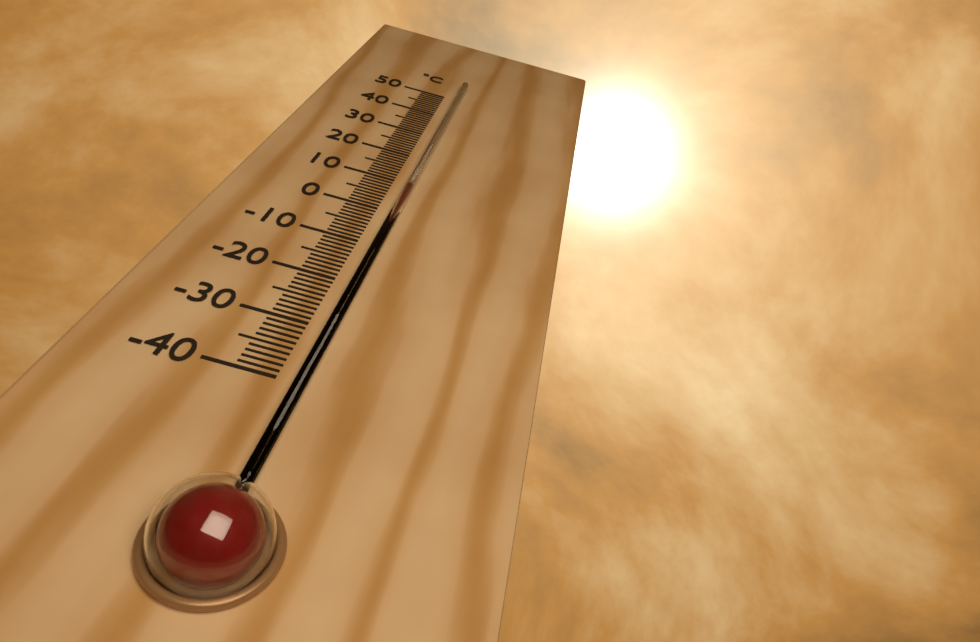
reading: 8 °C
